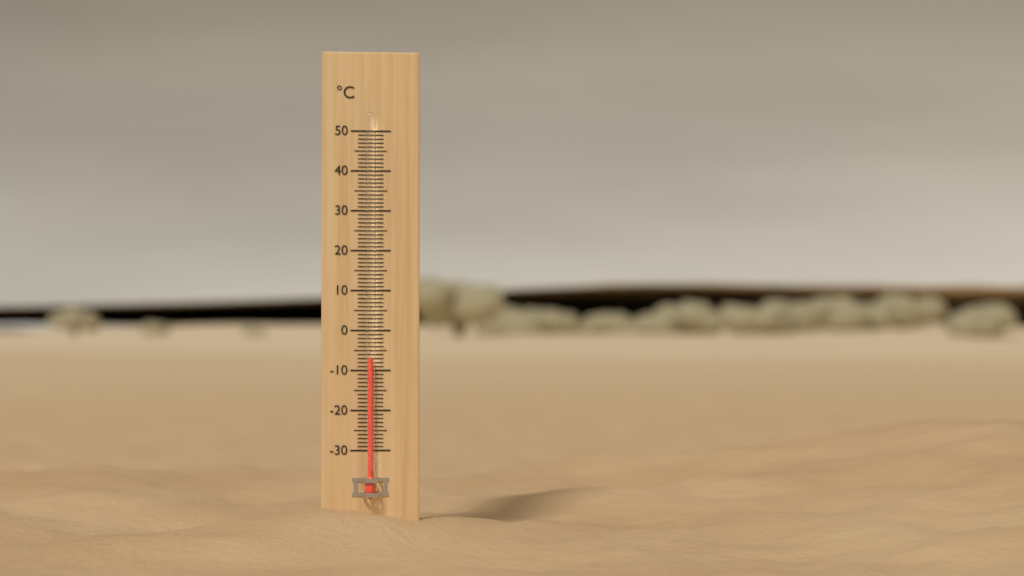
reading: -7 °C
